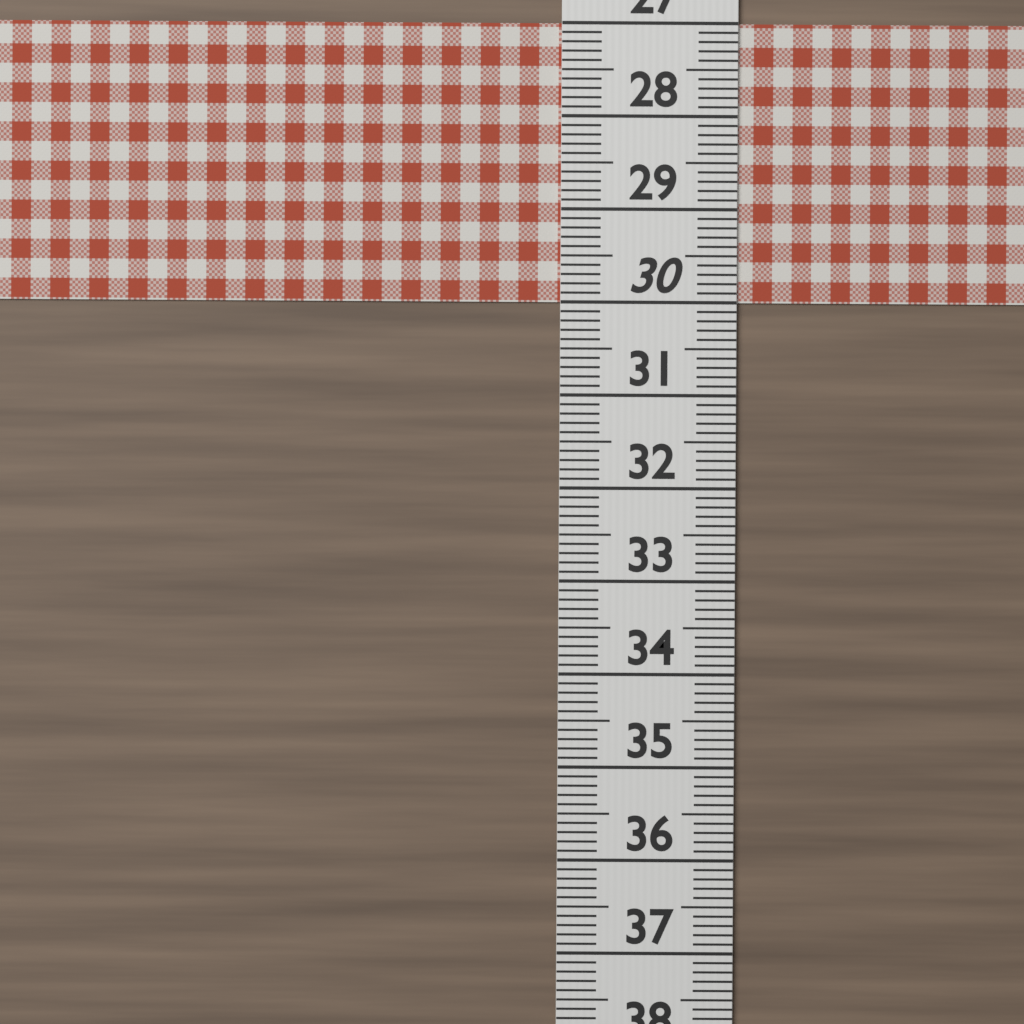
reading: 30.0 (no unit)
